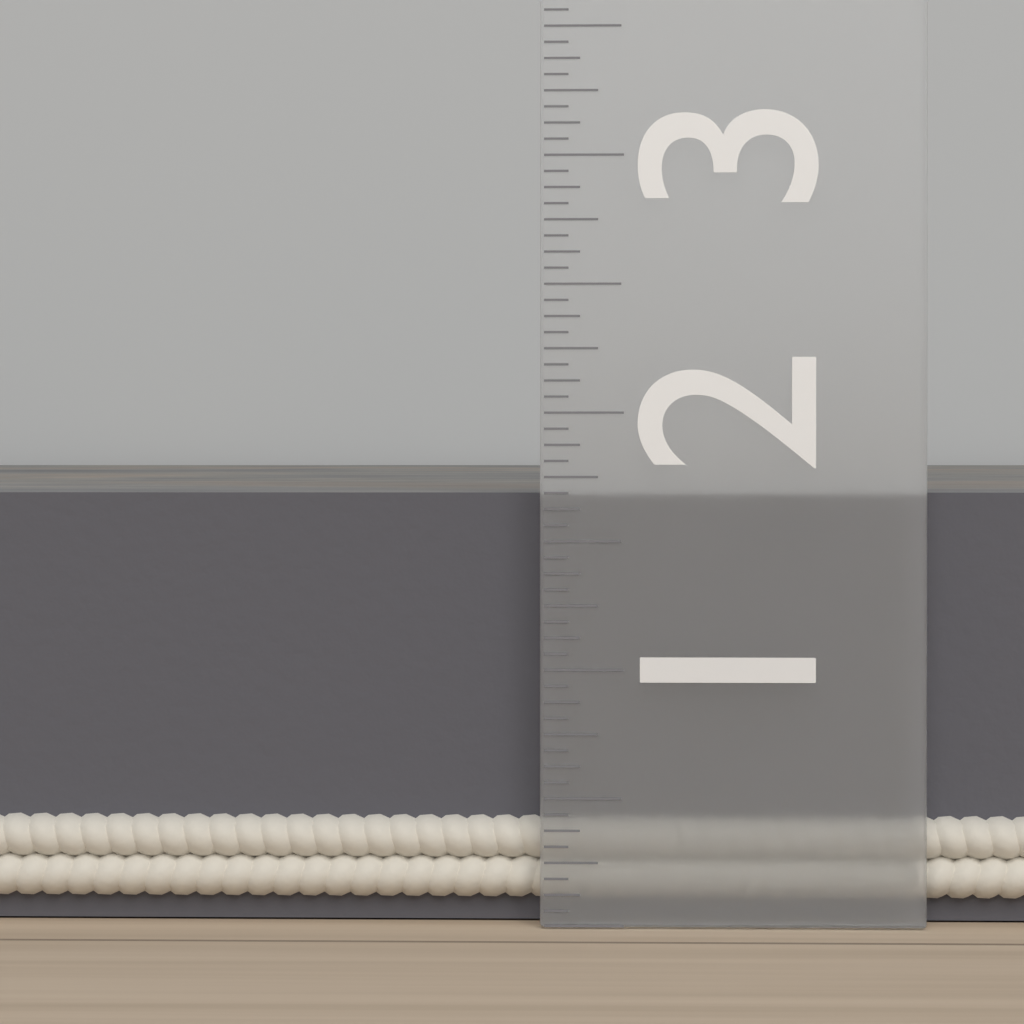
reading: 1.6875 in
